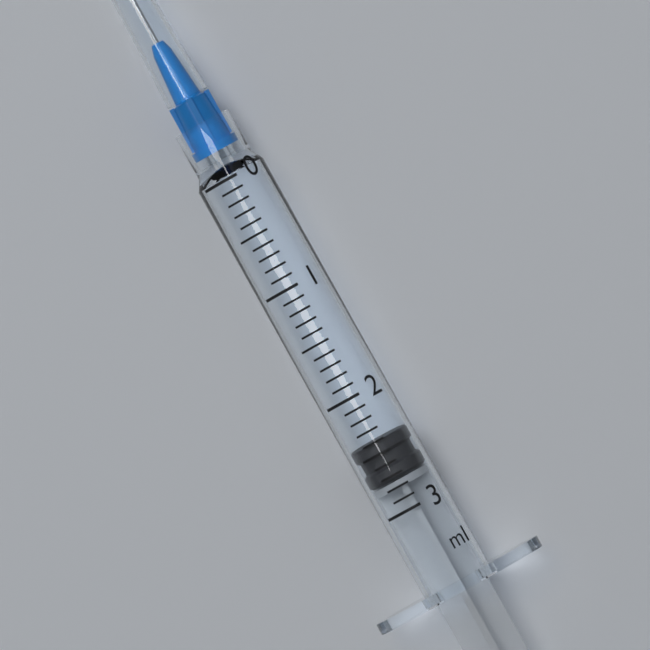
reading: 2.4 ml
